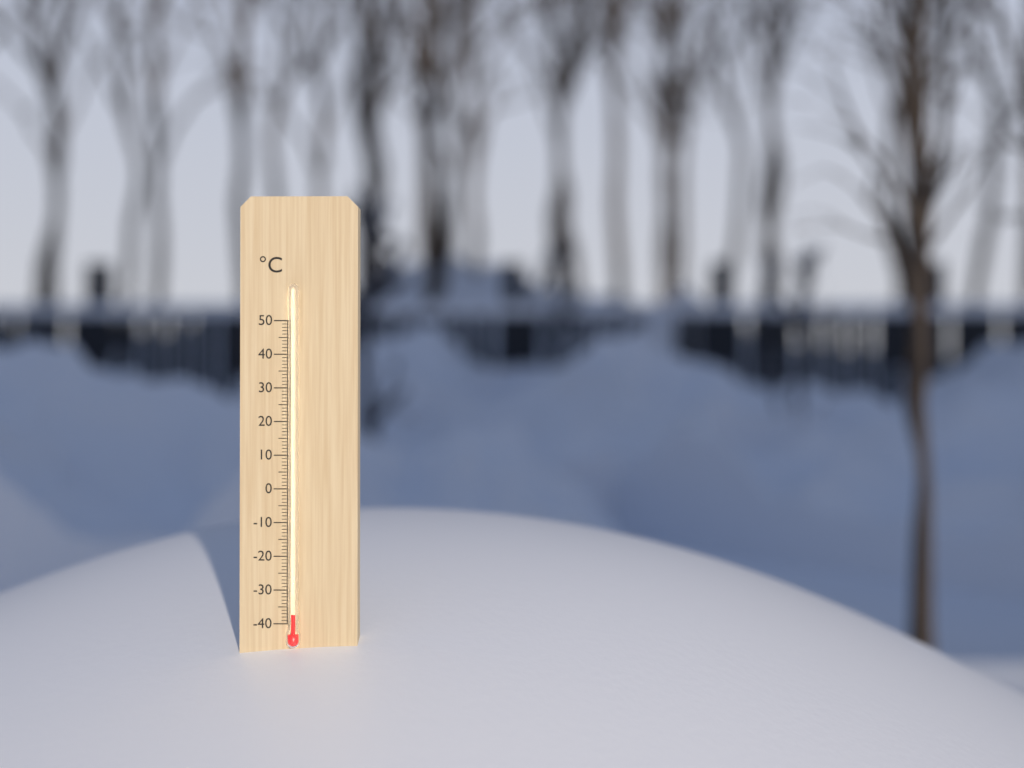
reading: -37 °C
